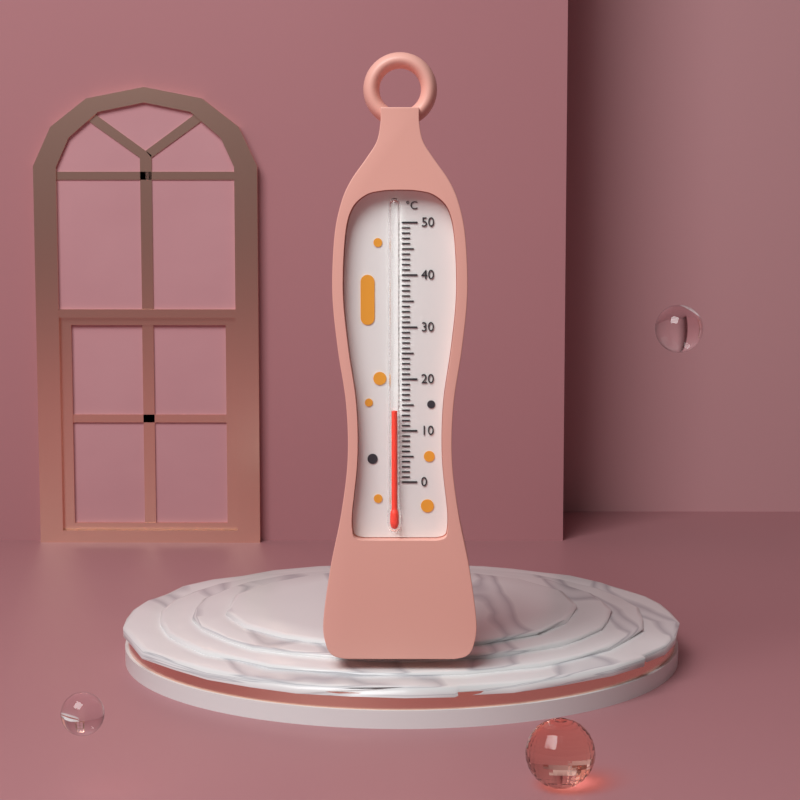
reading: 14 °C
